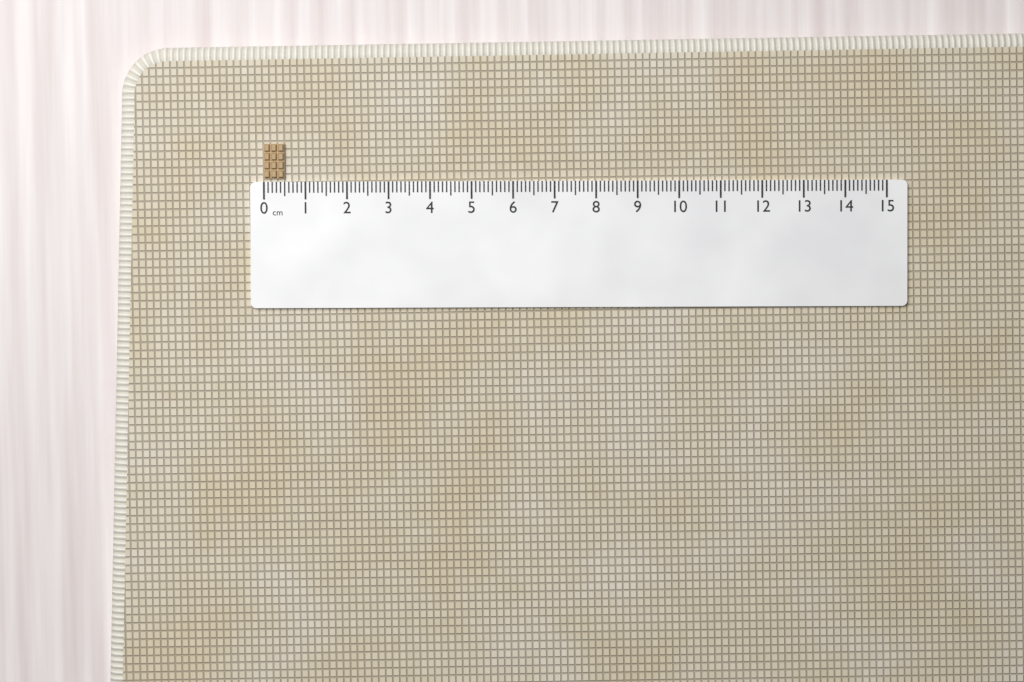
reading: 0.5 cm
